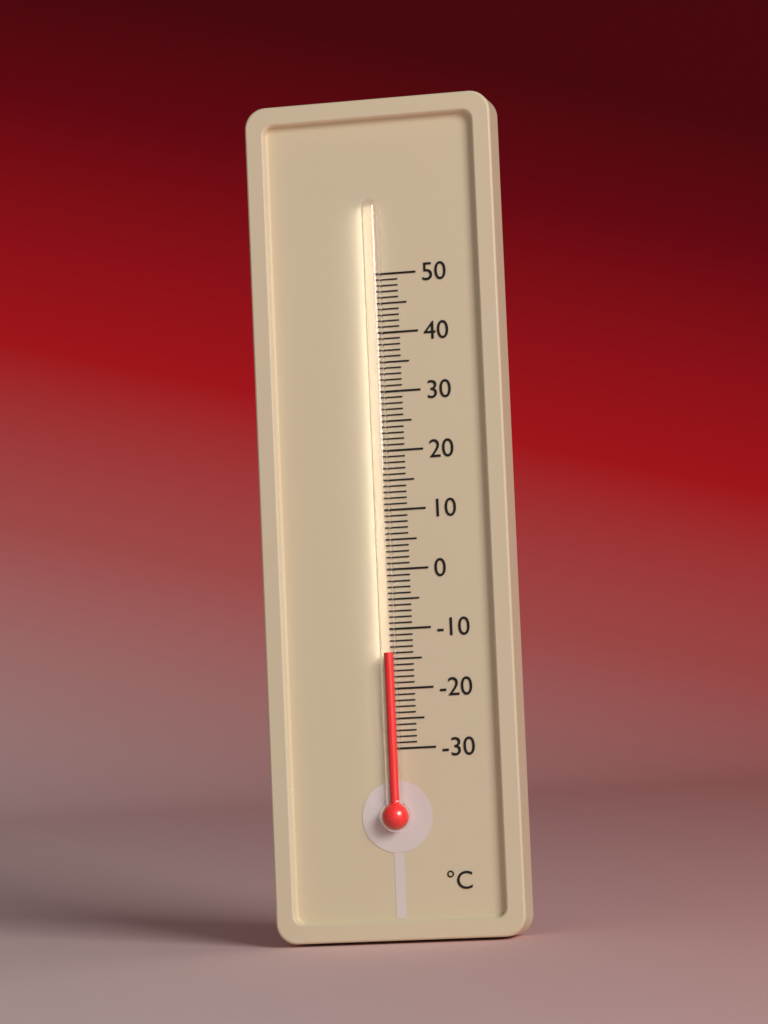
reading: -14 °C
